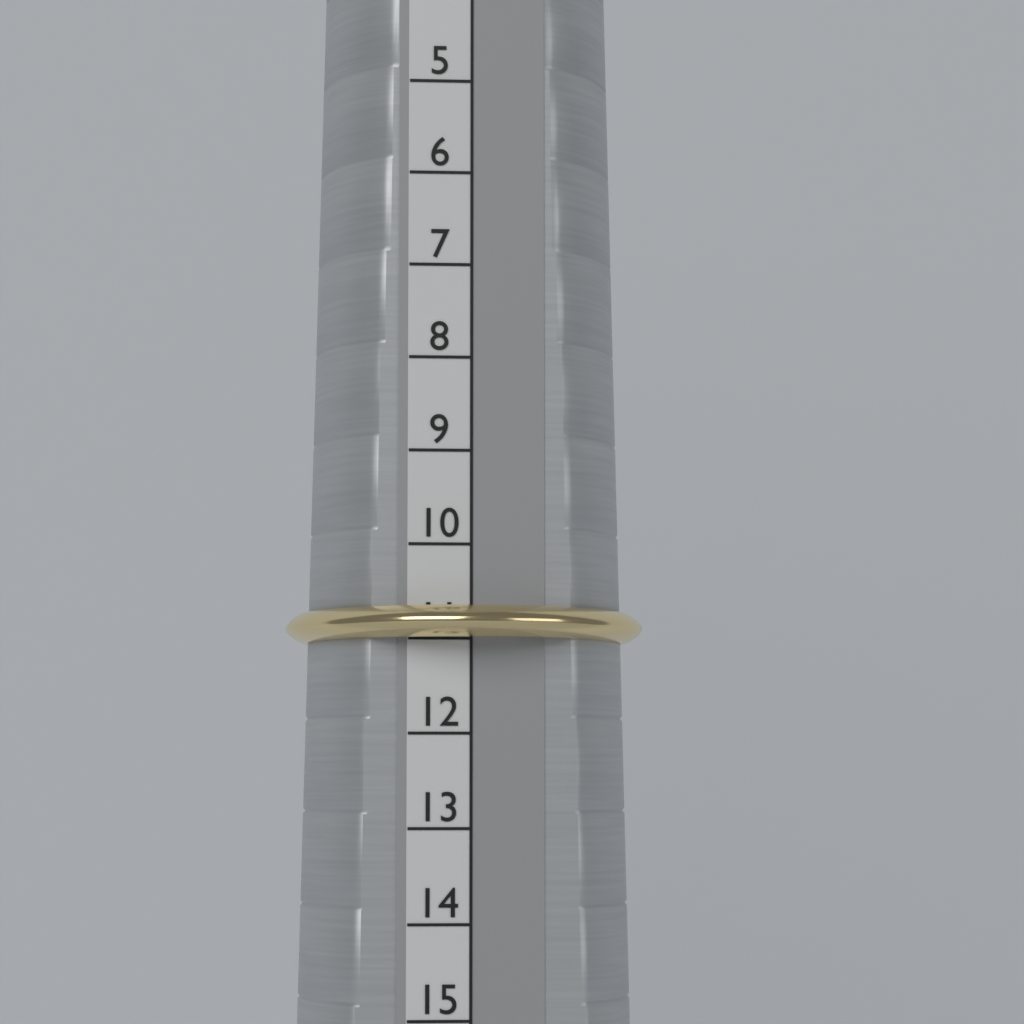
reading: 11 (no unit)
